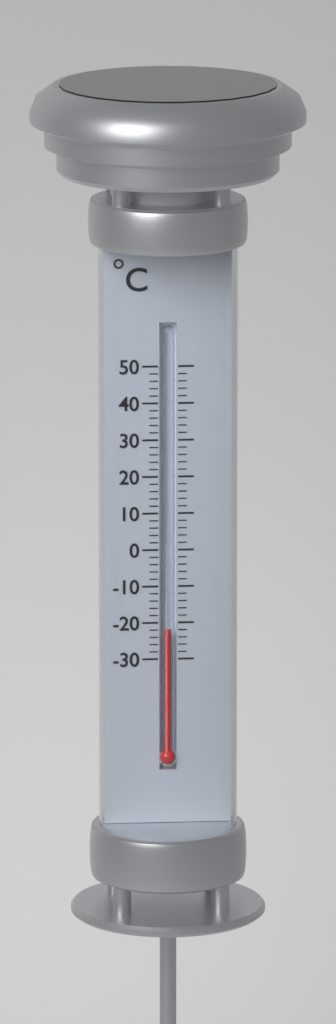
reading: -22 °C
